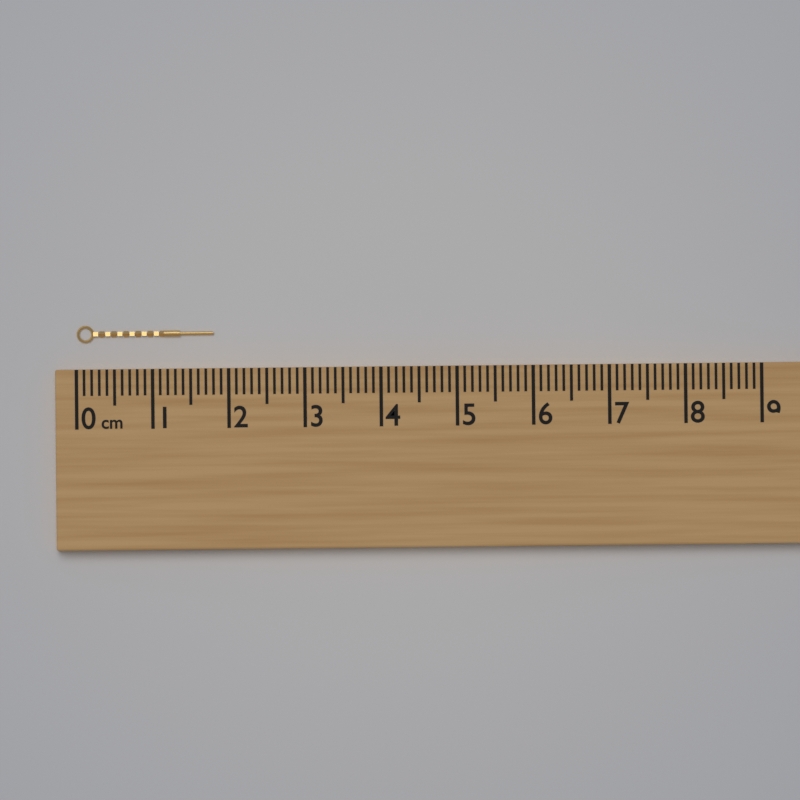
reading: 1.8 cm
